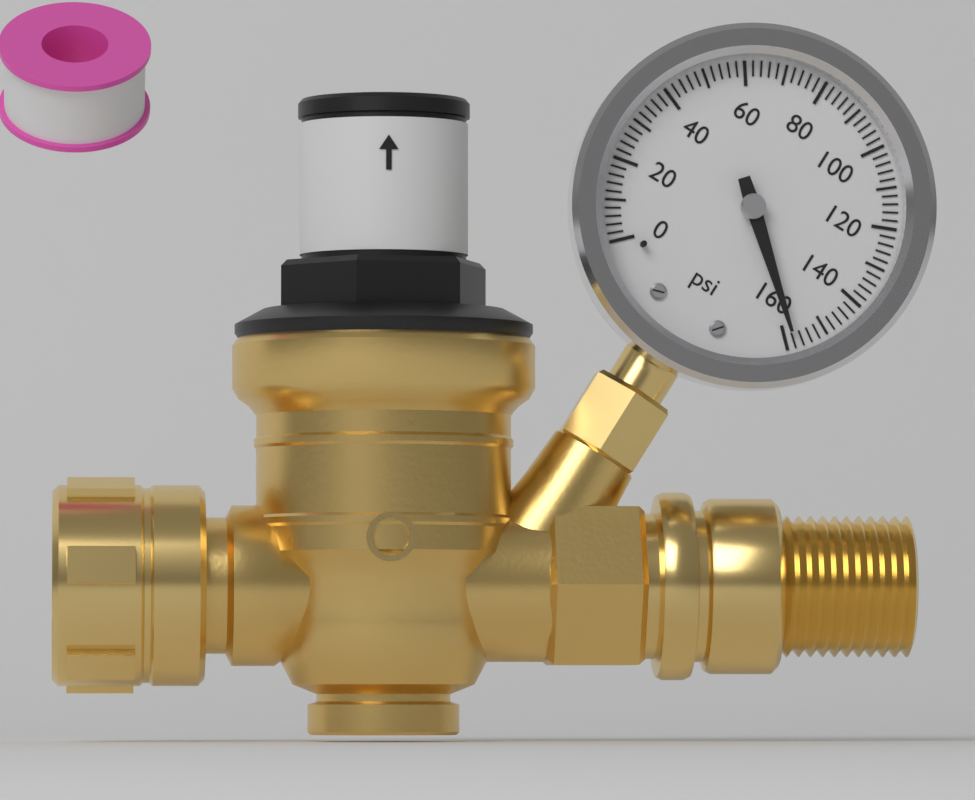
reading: 158 psi
